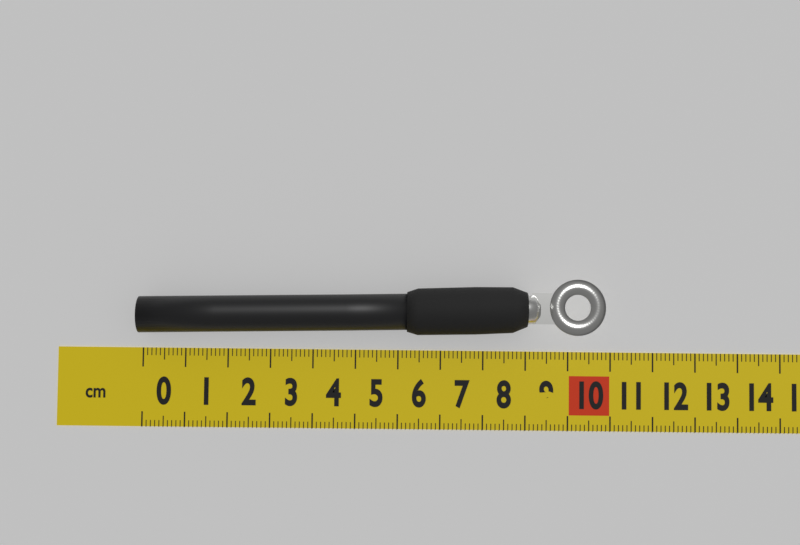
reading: 10.8 cm
